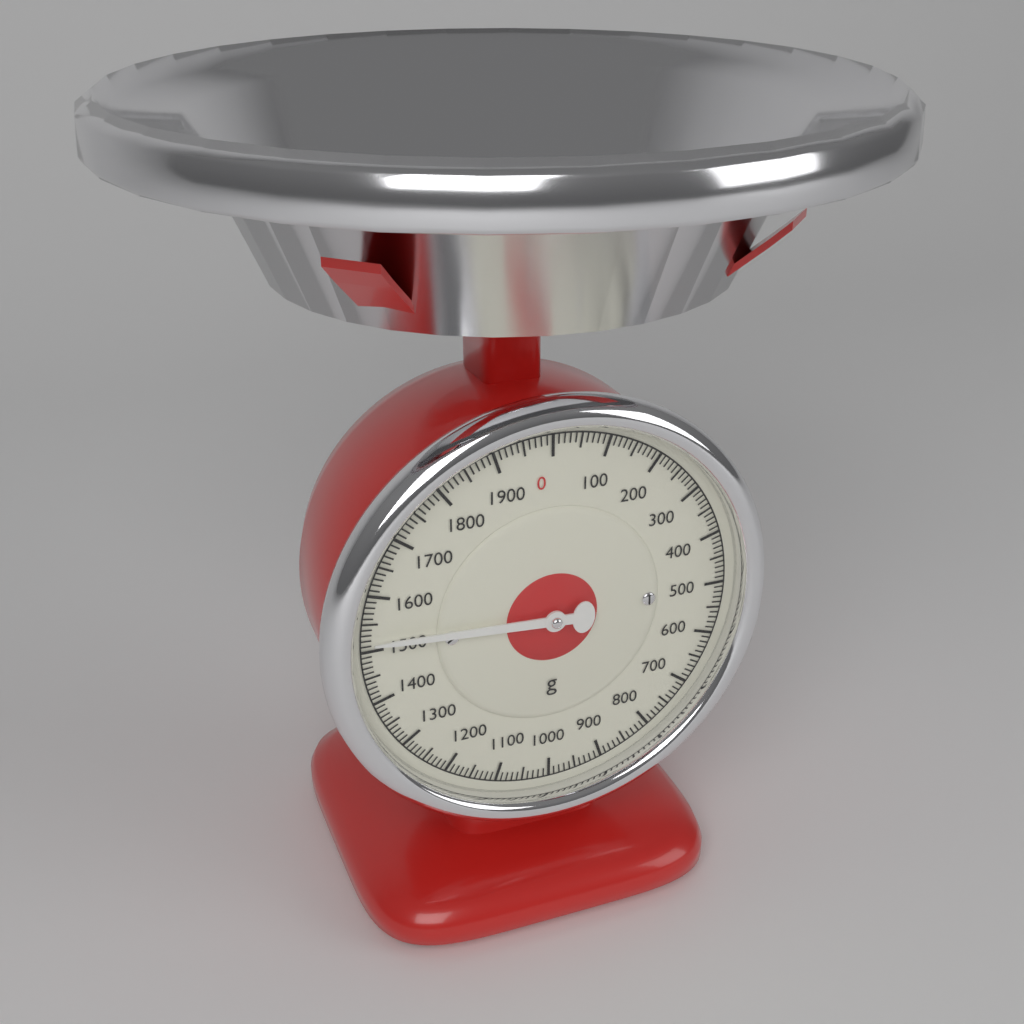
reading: 1520 g
